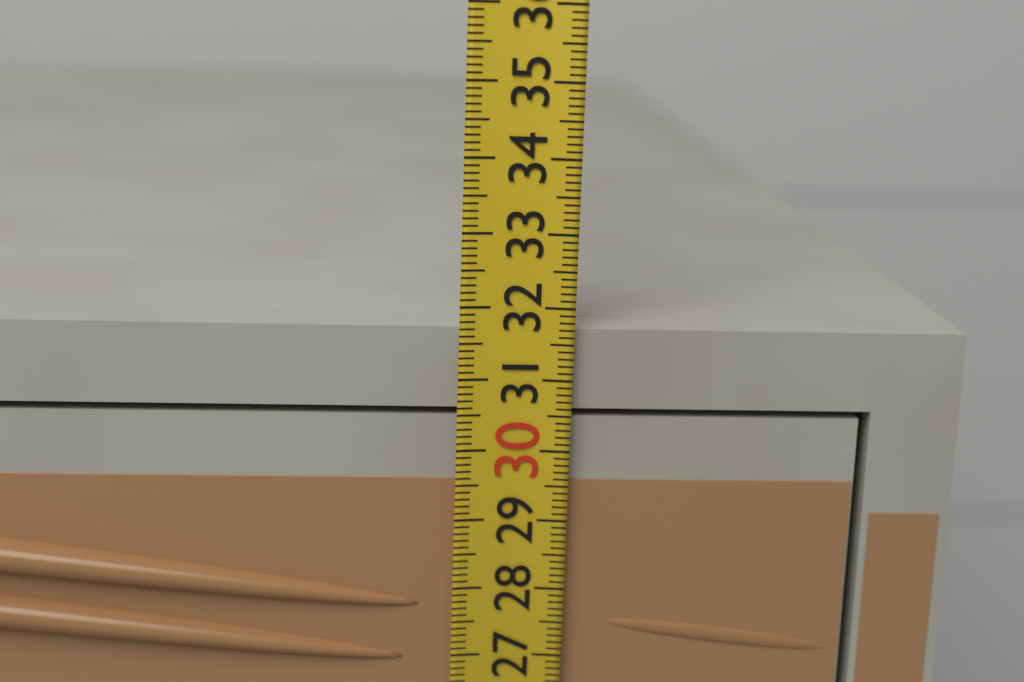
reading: 31.7 (no unit)
